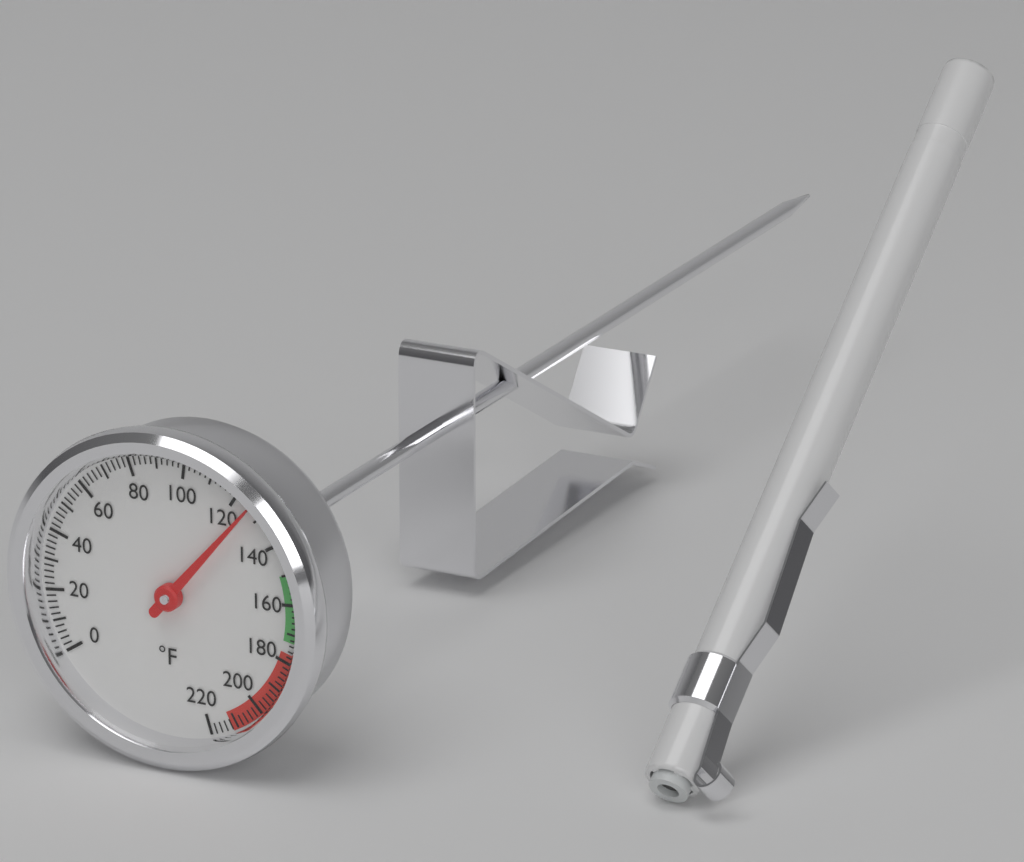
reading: 126 °F
